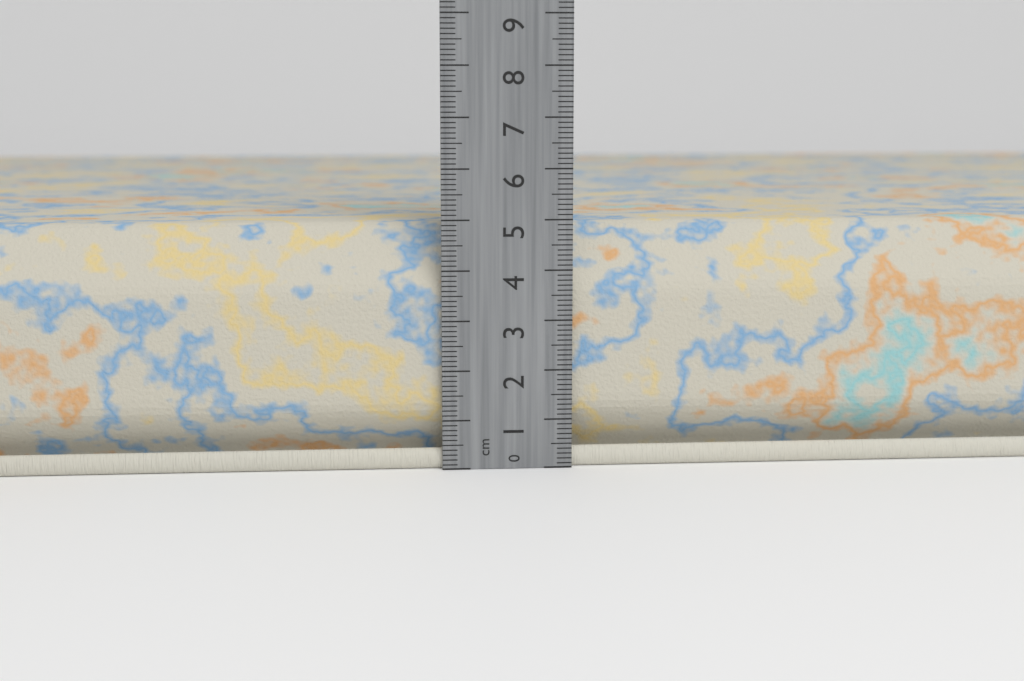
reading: 4.9 cm
